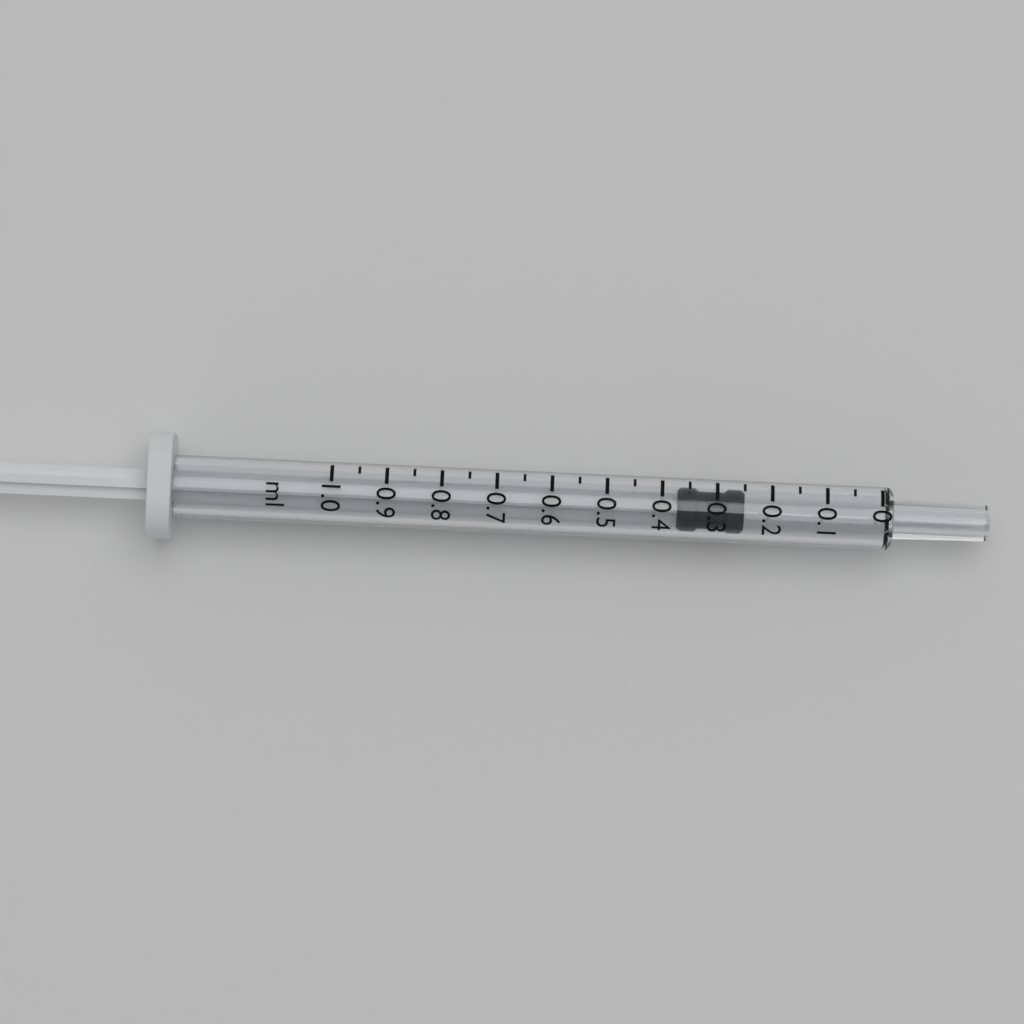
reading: 0.25 ml
